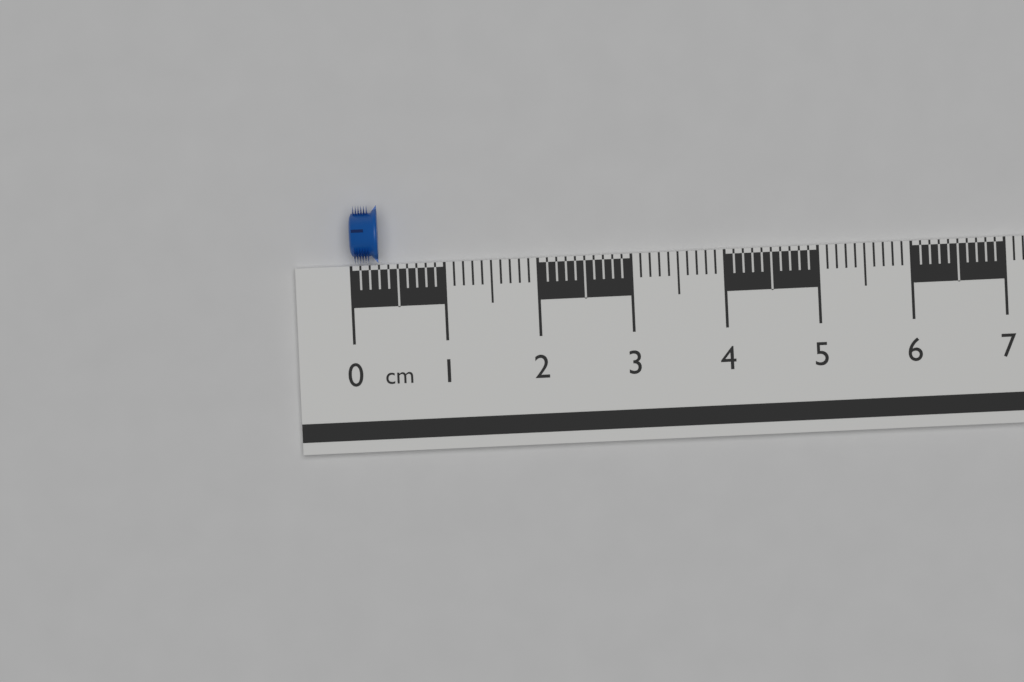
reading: 0.3 cm
